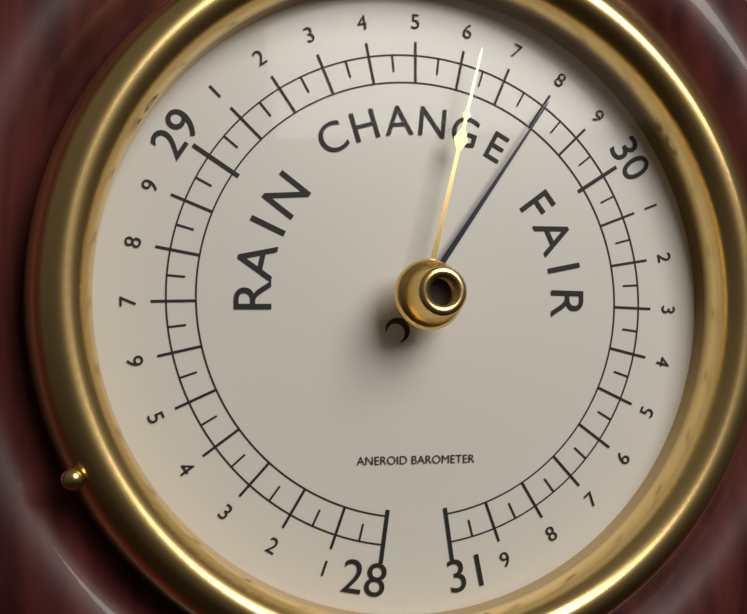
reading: 29.80 (no unit)
